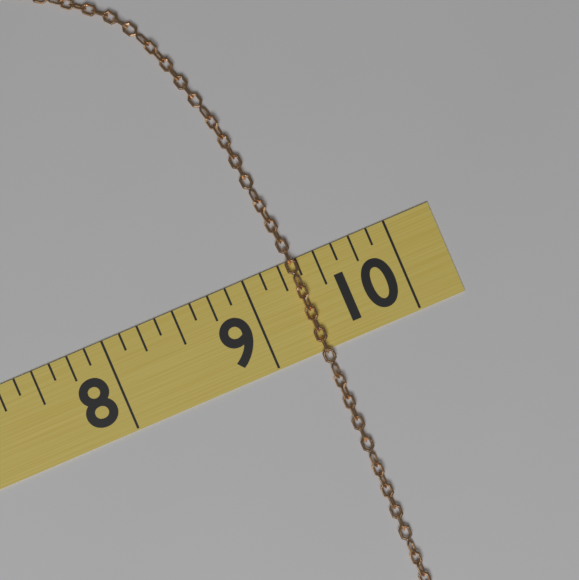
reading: 9.375 (no unit)
